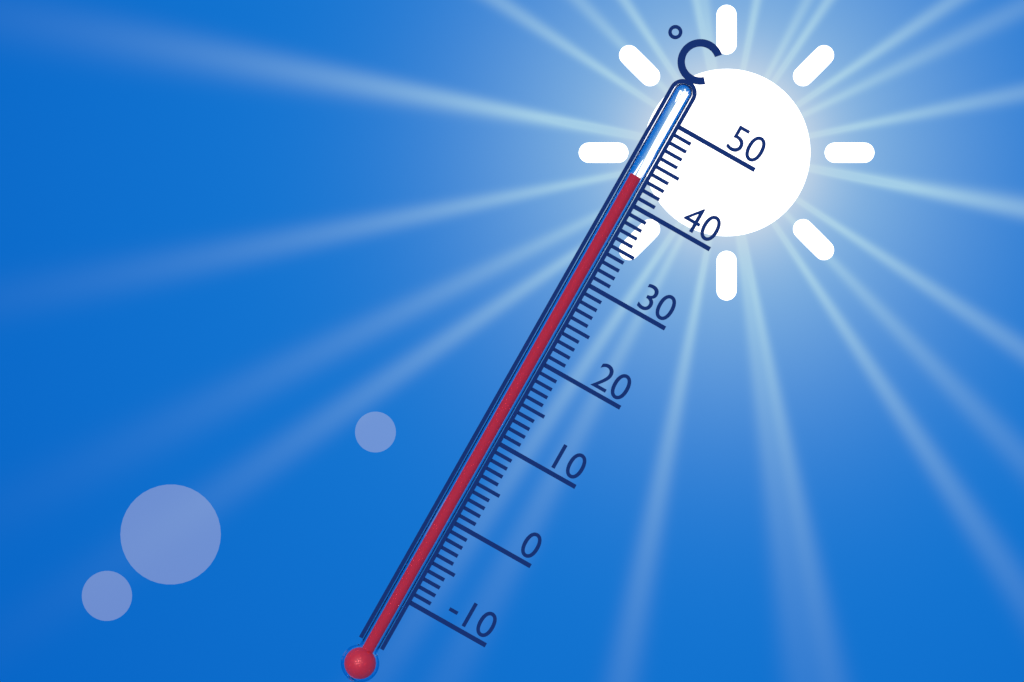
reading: 43 °C
